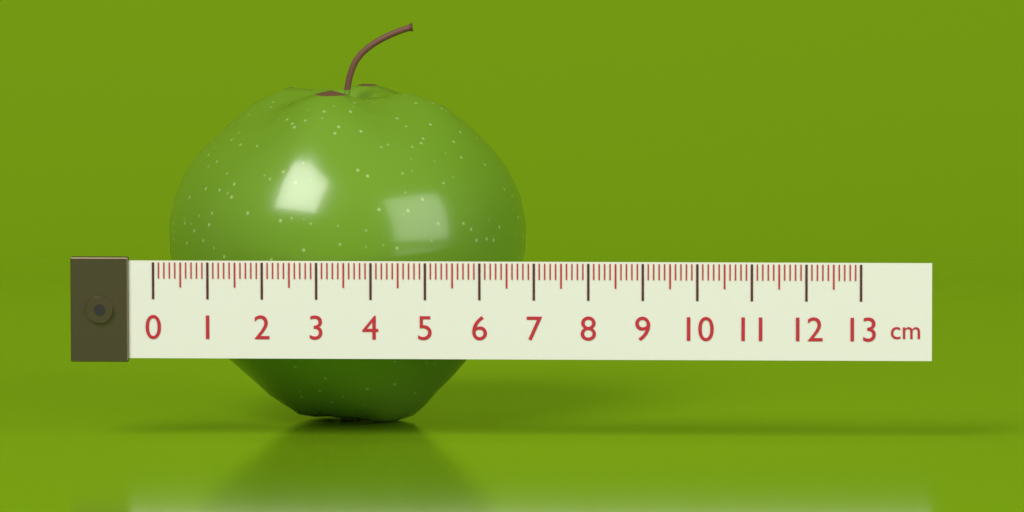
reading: 6.7 cm
